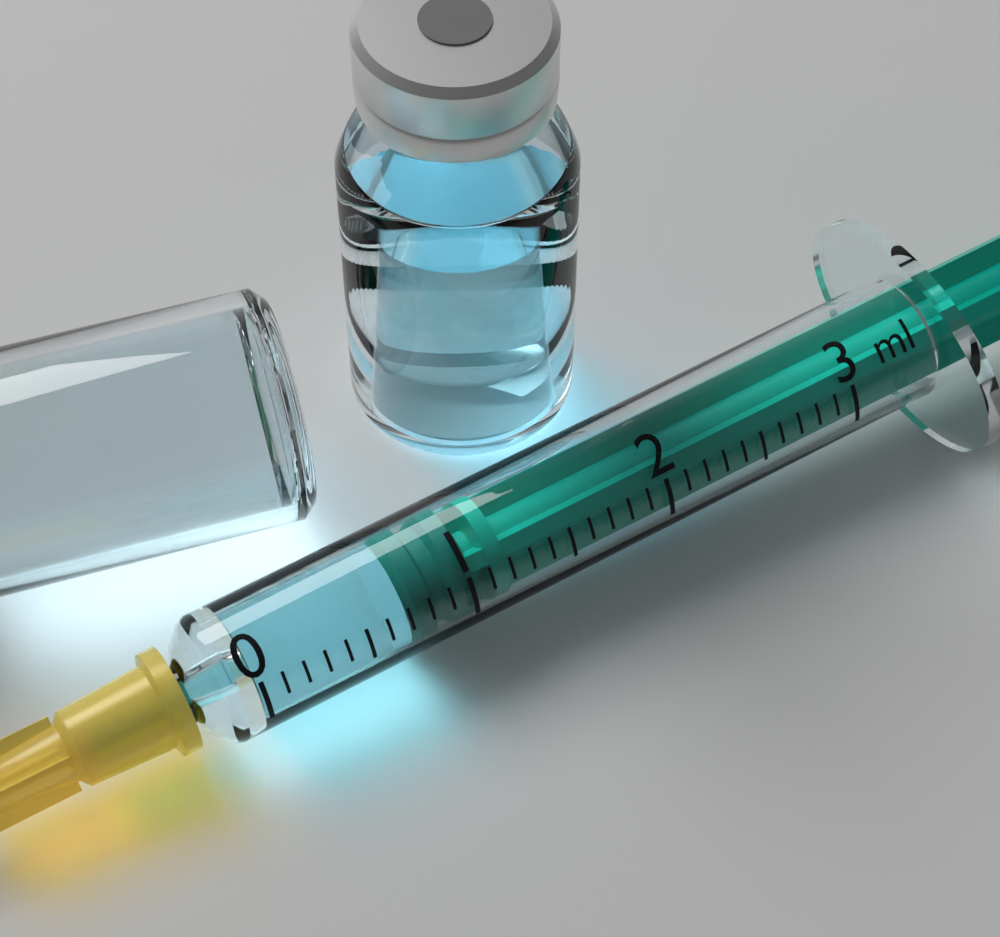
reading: 0.7 ml
